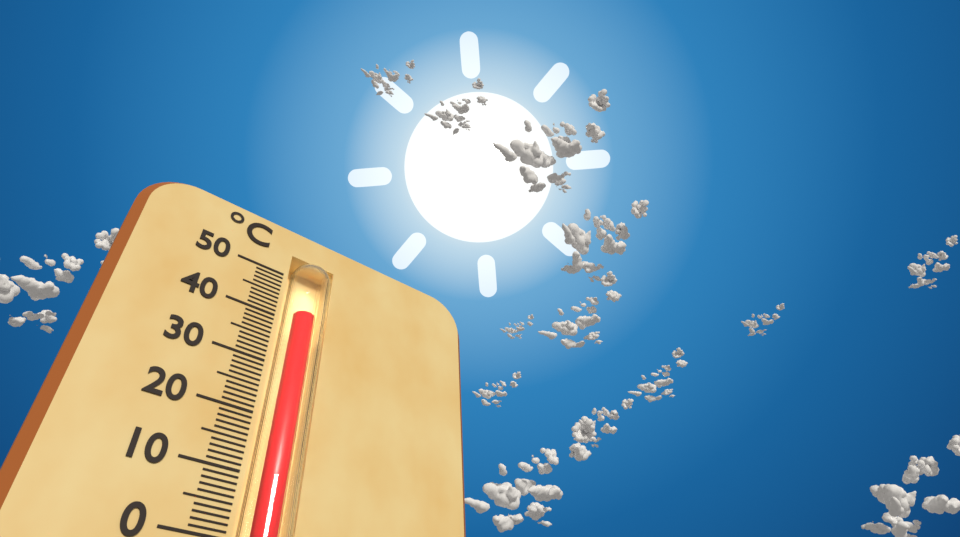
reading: 42 °C
